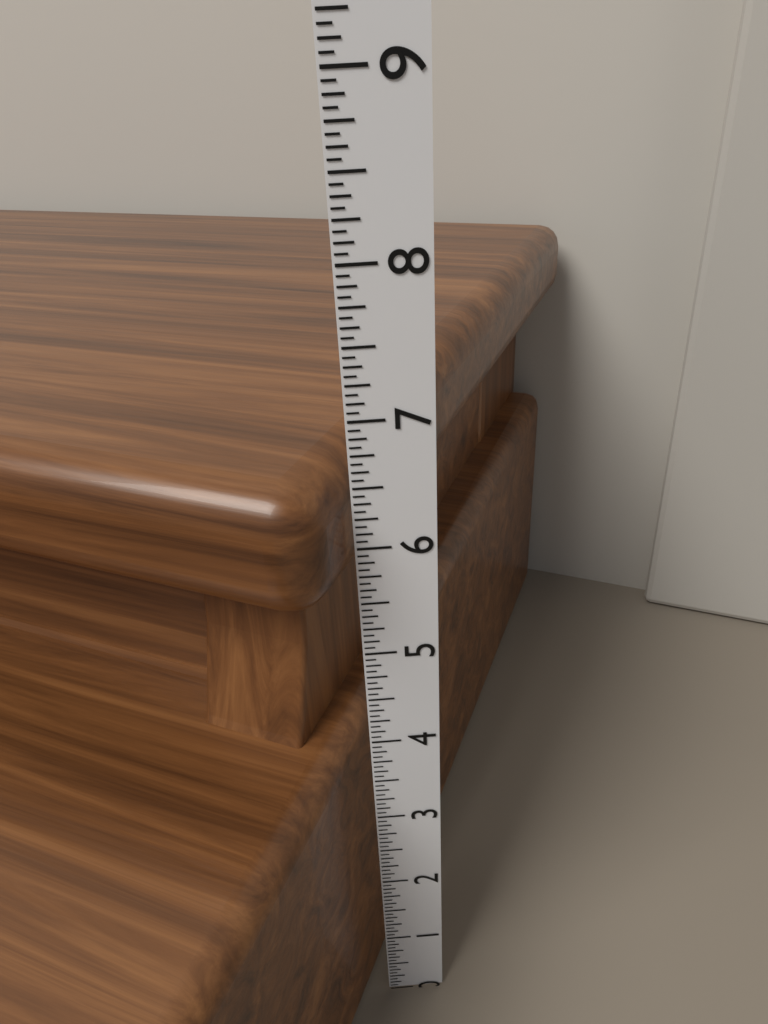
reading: 6.6875 in
